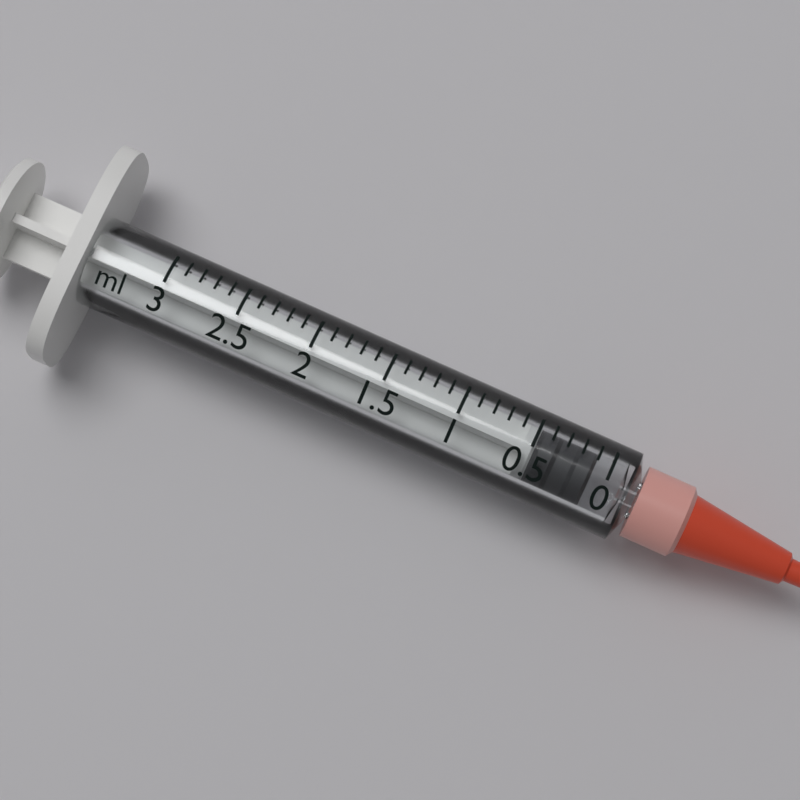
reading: 0.1 ml
